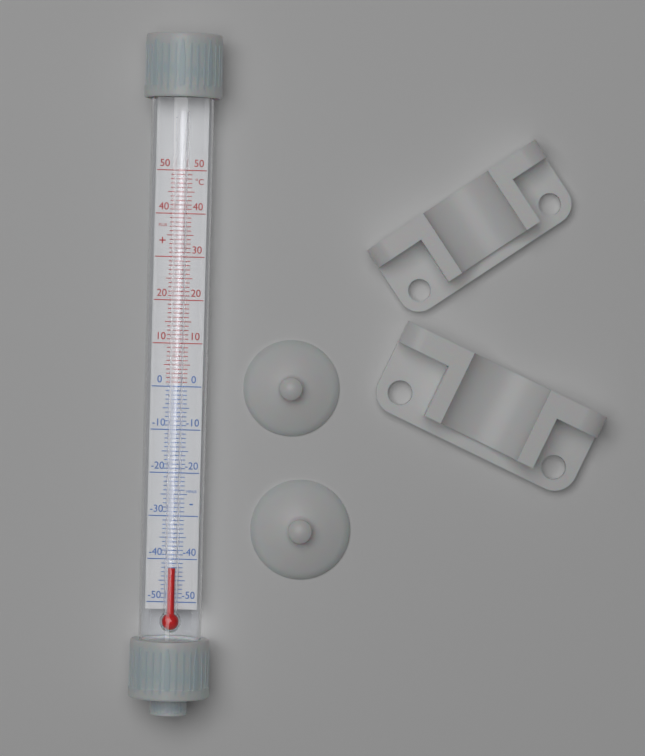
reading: -42 °C
